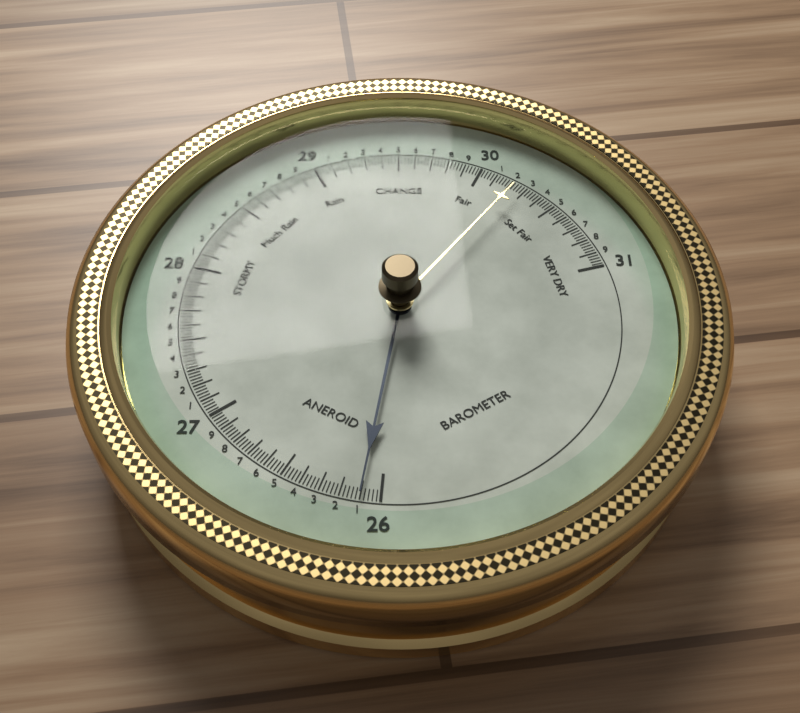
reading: 26.10 (no unit)
